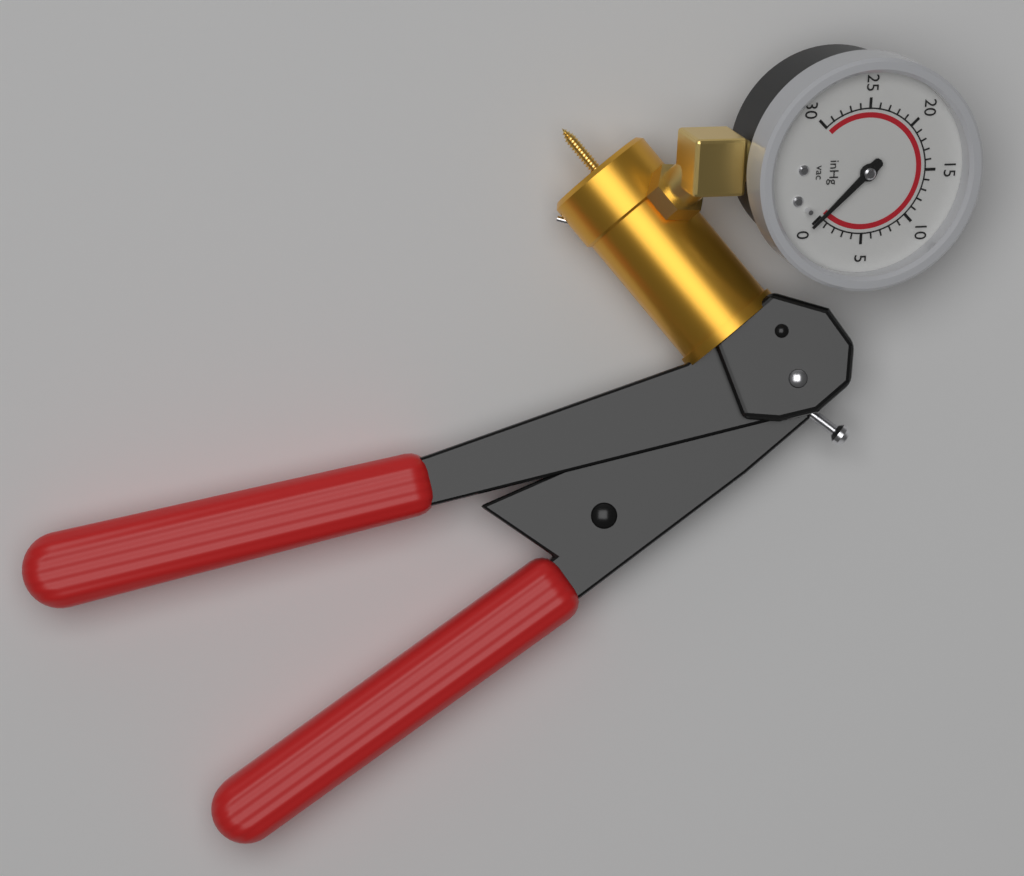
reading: 0 inHg
